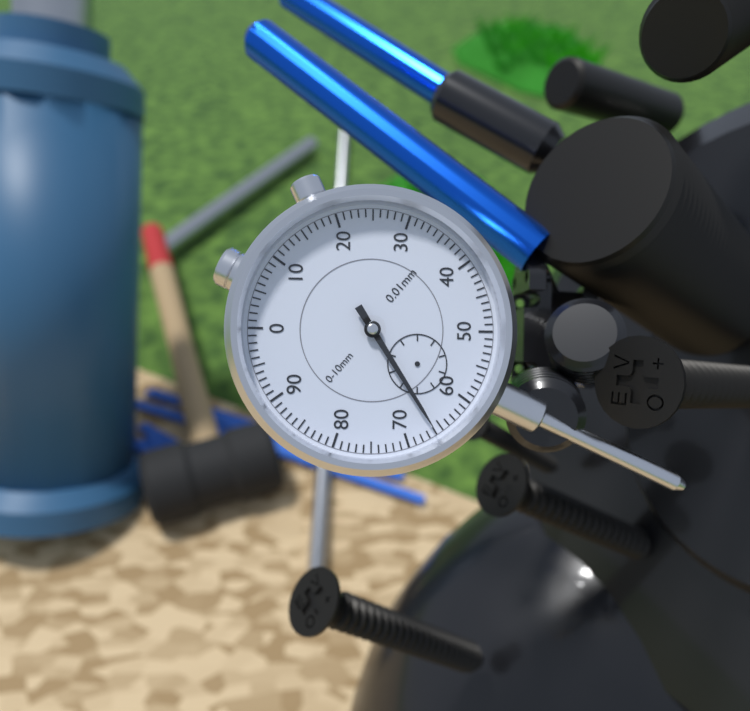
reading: 0.66 mm
